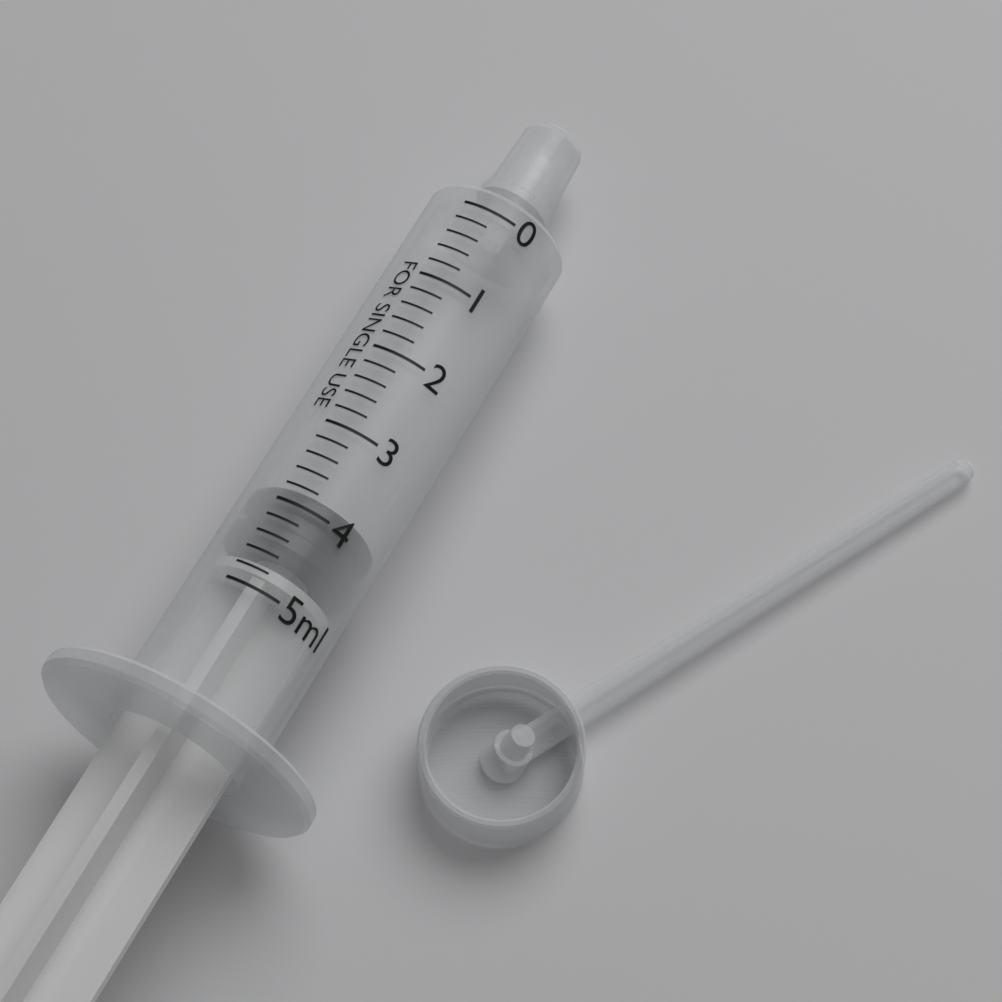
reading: 3.8 ml
